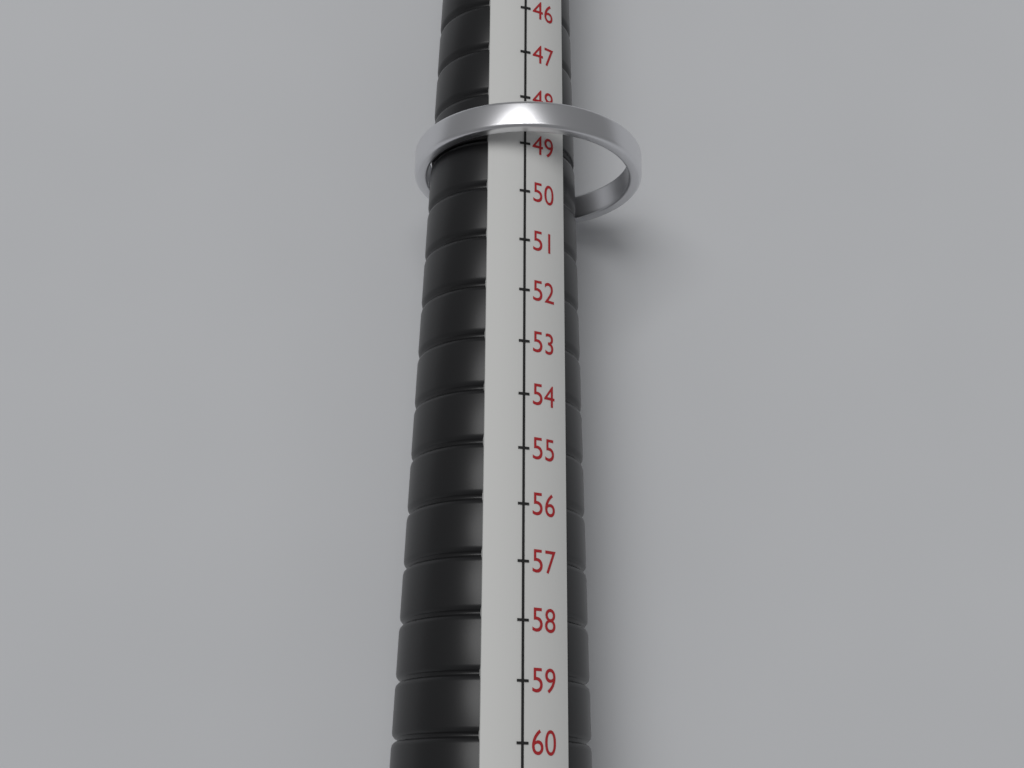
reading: 49 (no unit)
